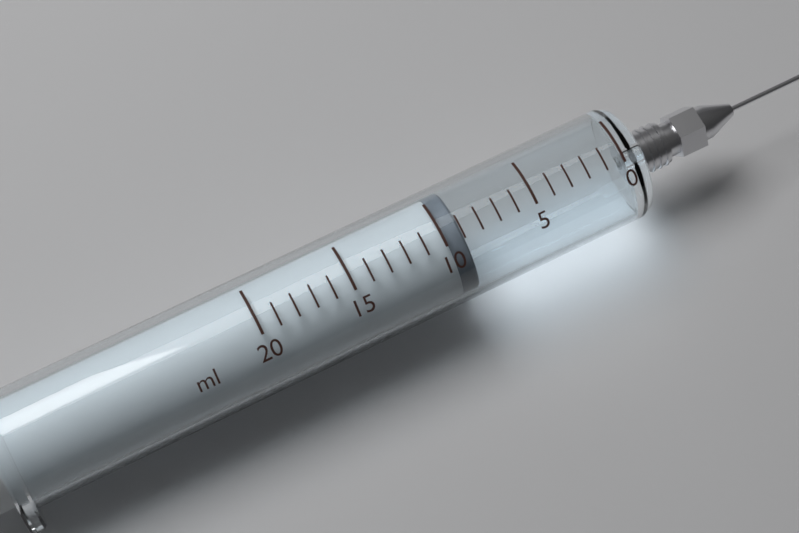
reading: 9 ml
